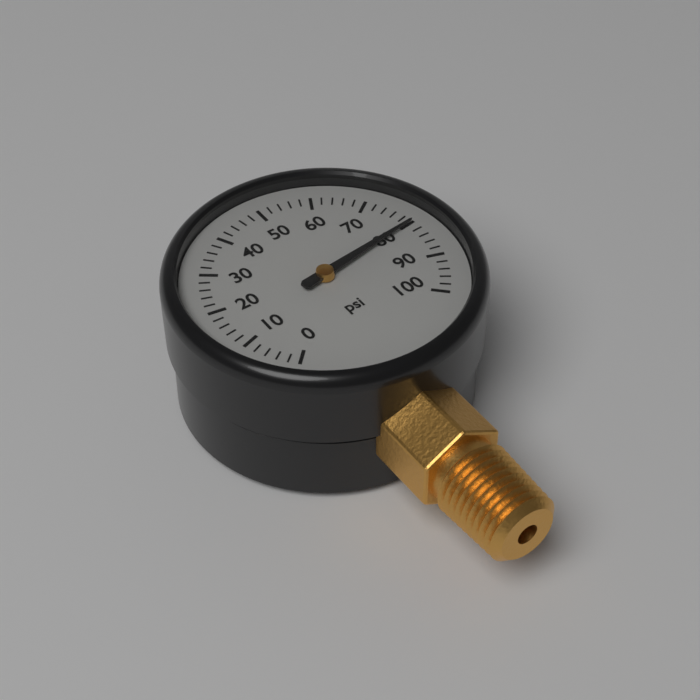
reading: 80 psi
